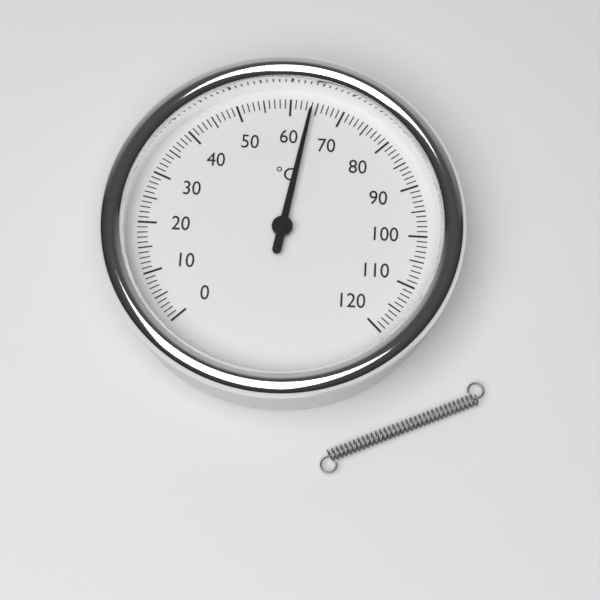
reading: 64 °C
